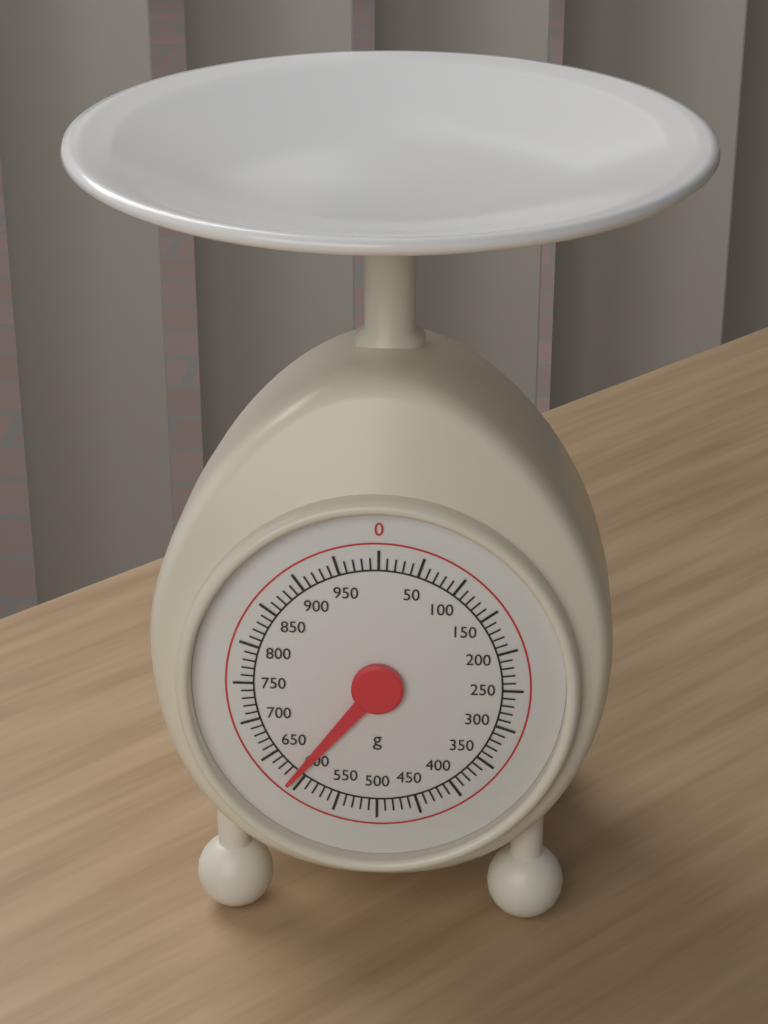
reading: 610 g
